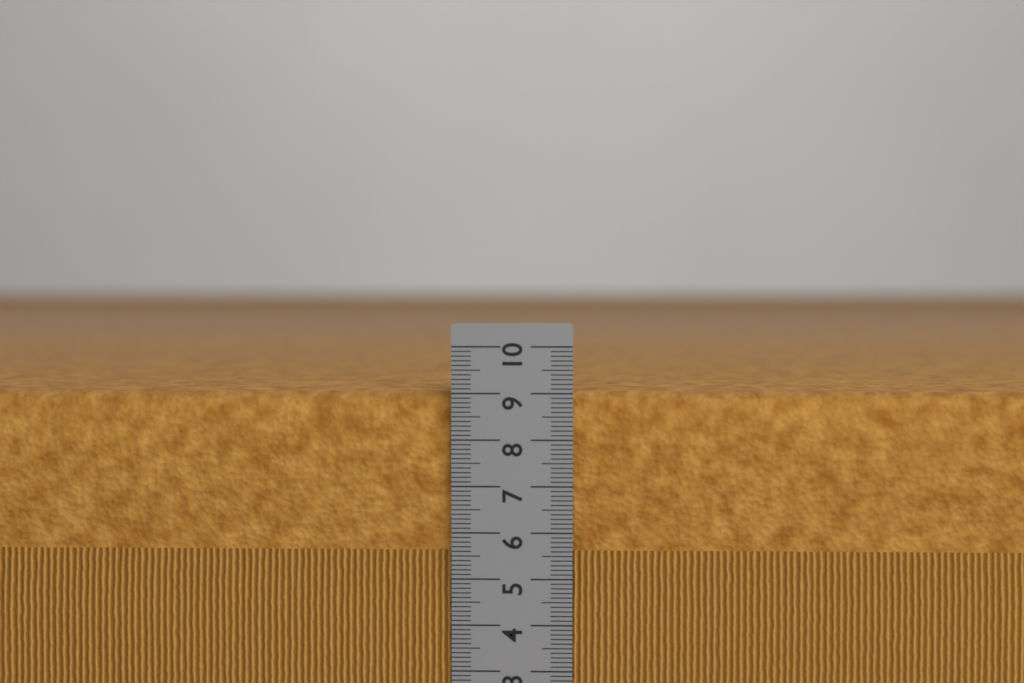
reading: 9.0 cm
